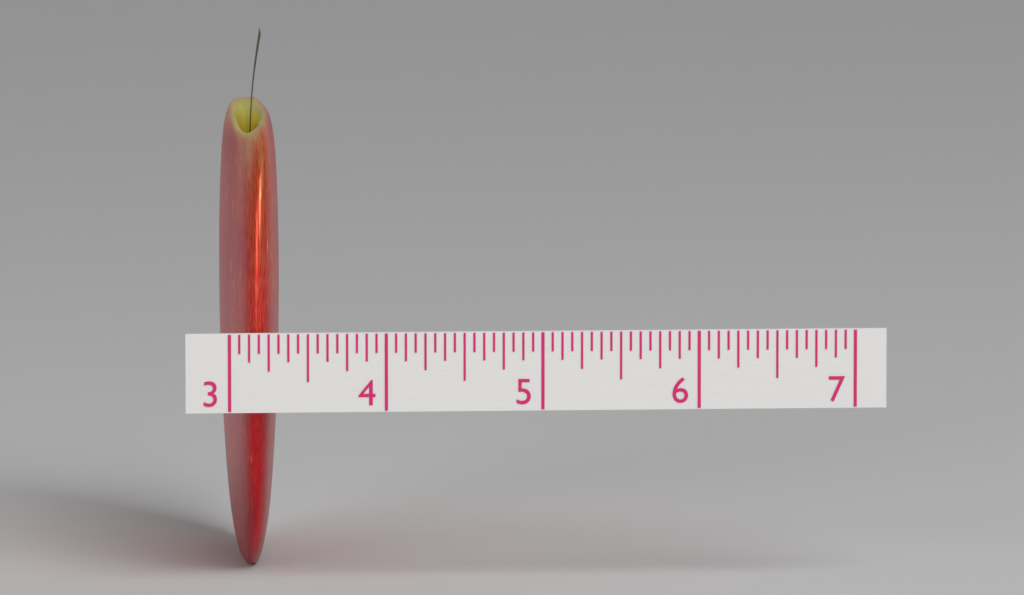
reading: 3.3750 (no unit)
